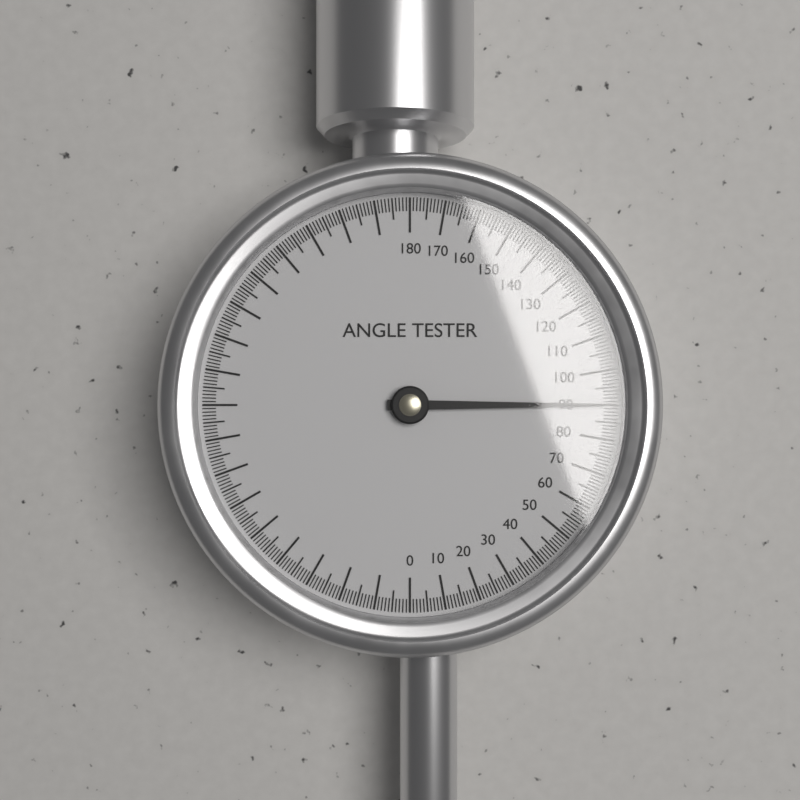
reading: 90 (no unit)
